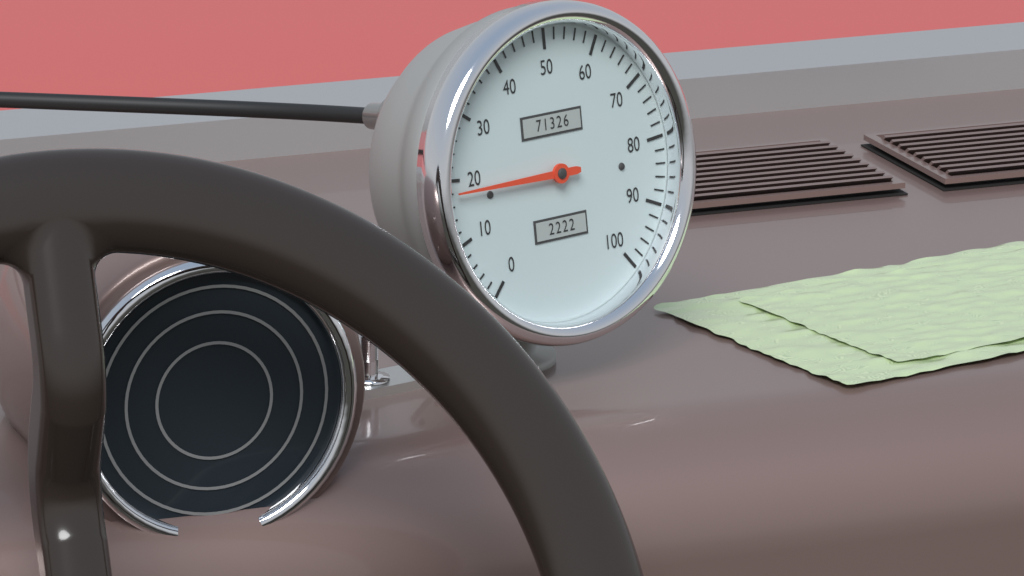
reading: 18 (no unit)
